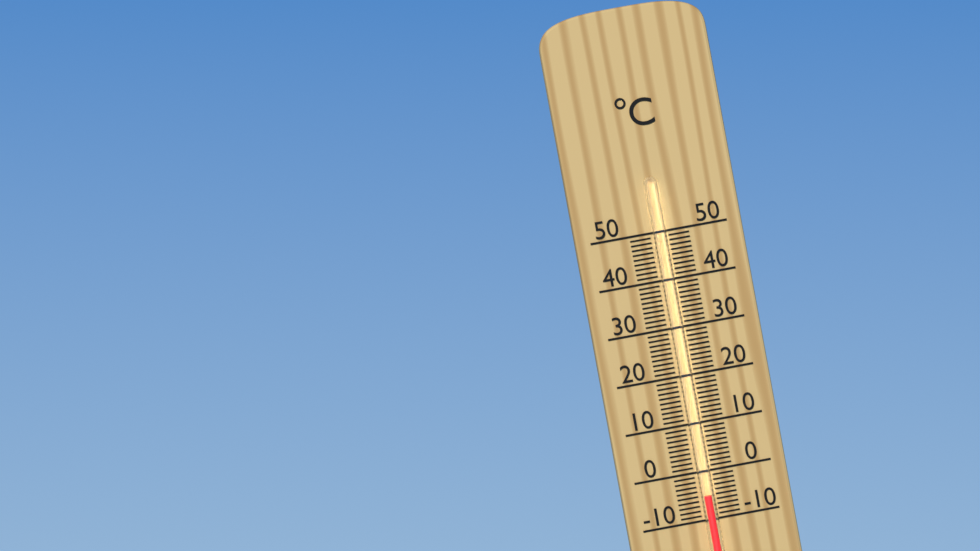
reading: -5 °C
